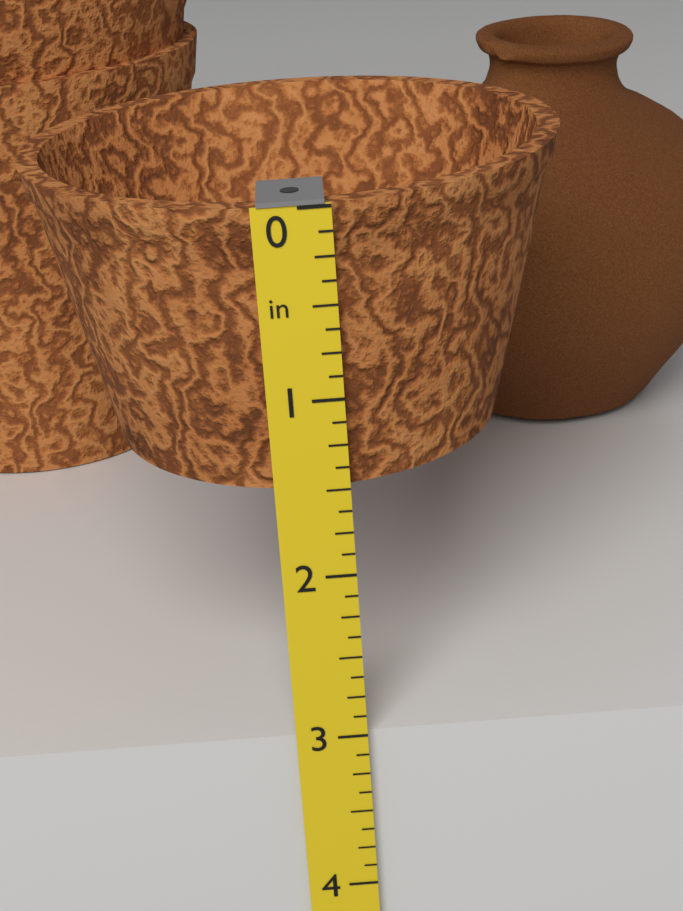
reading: 1.500 in
